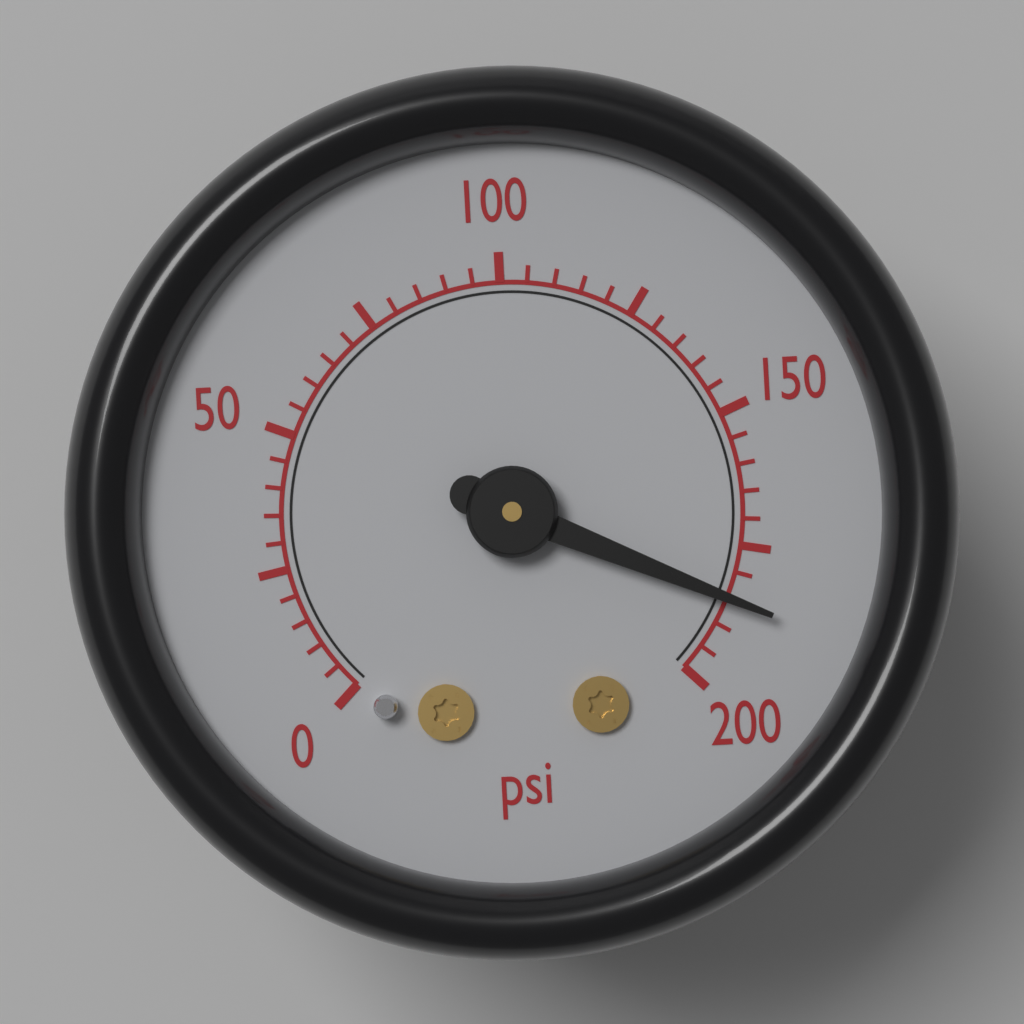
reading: 185 psi
